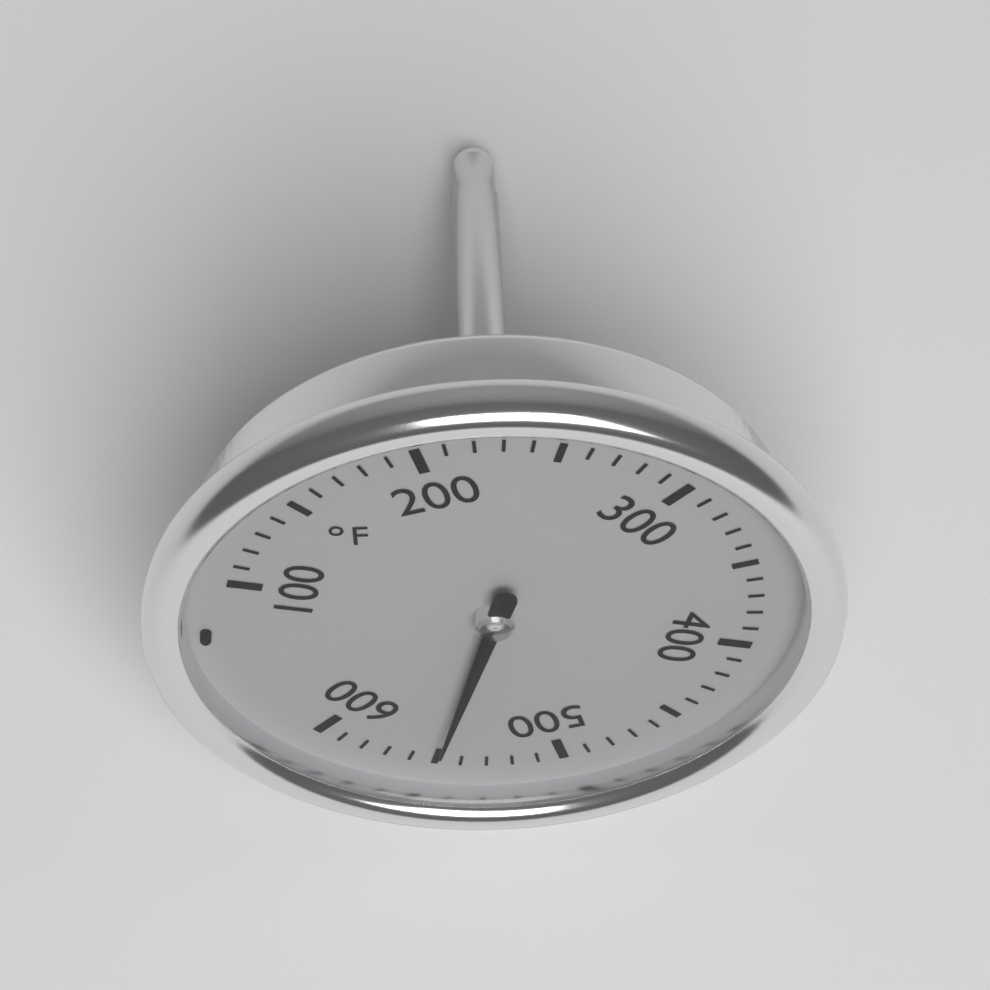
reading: 550 °F
